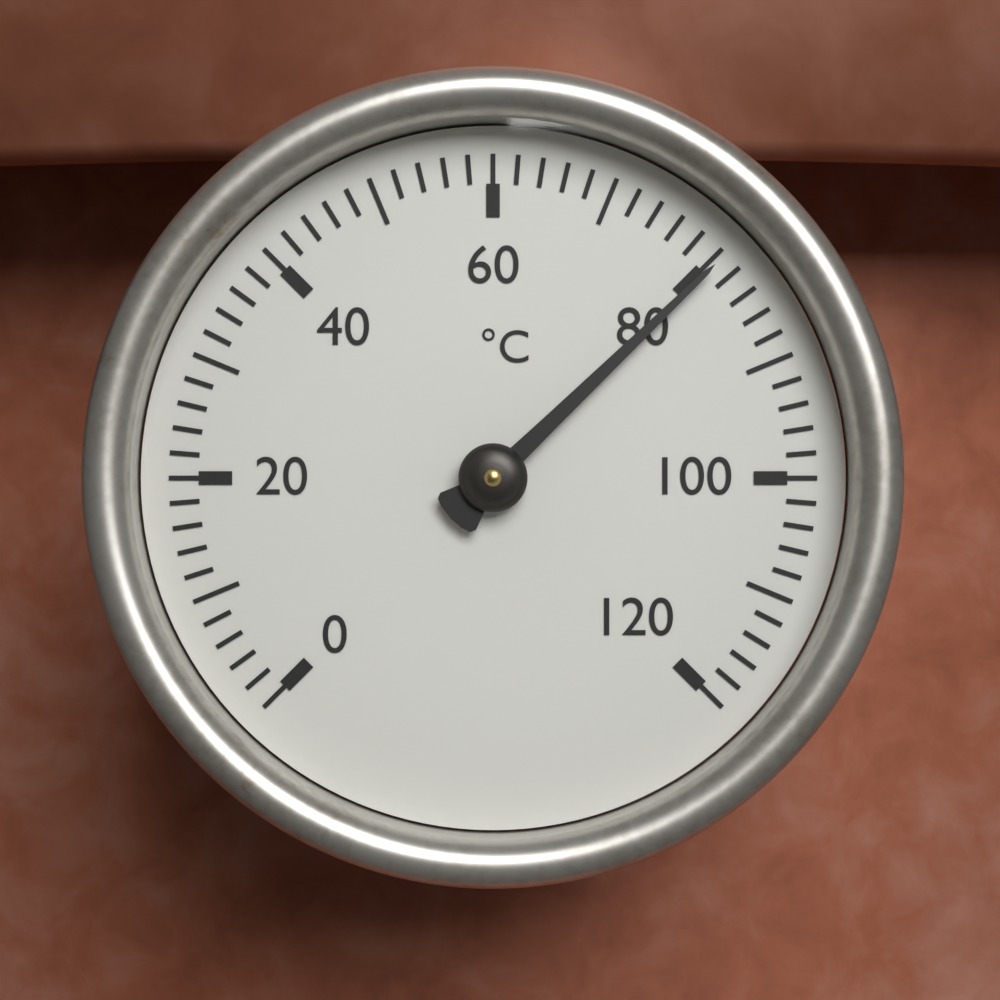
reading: 80.5 °C
